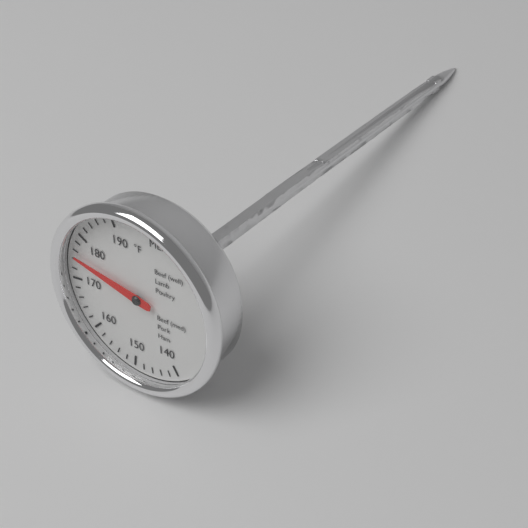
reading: 175 °F
